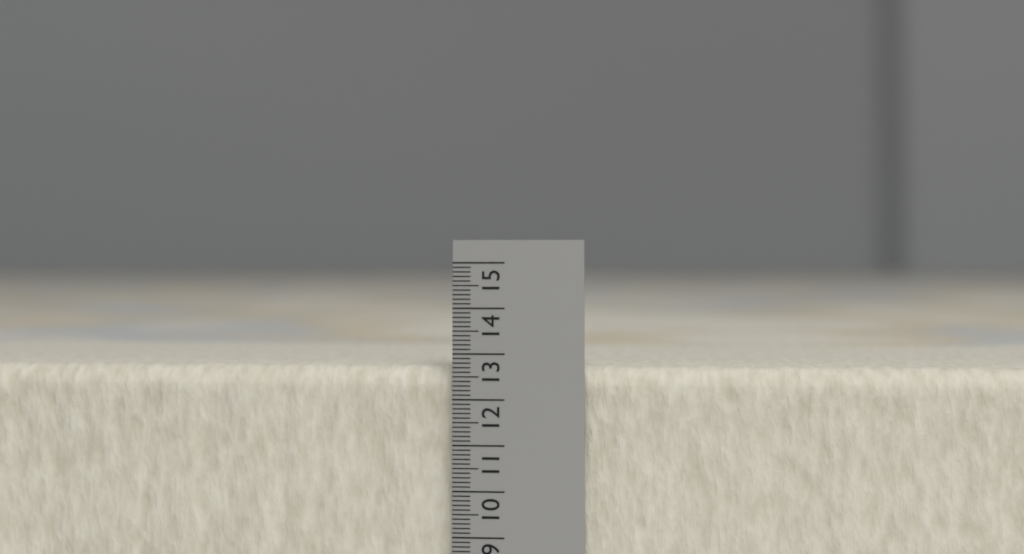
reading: 12.7 (no unit)
